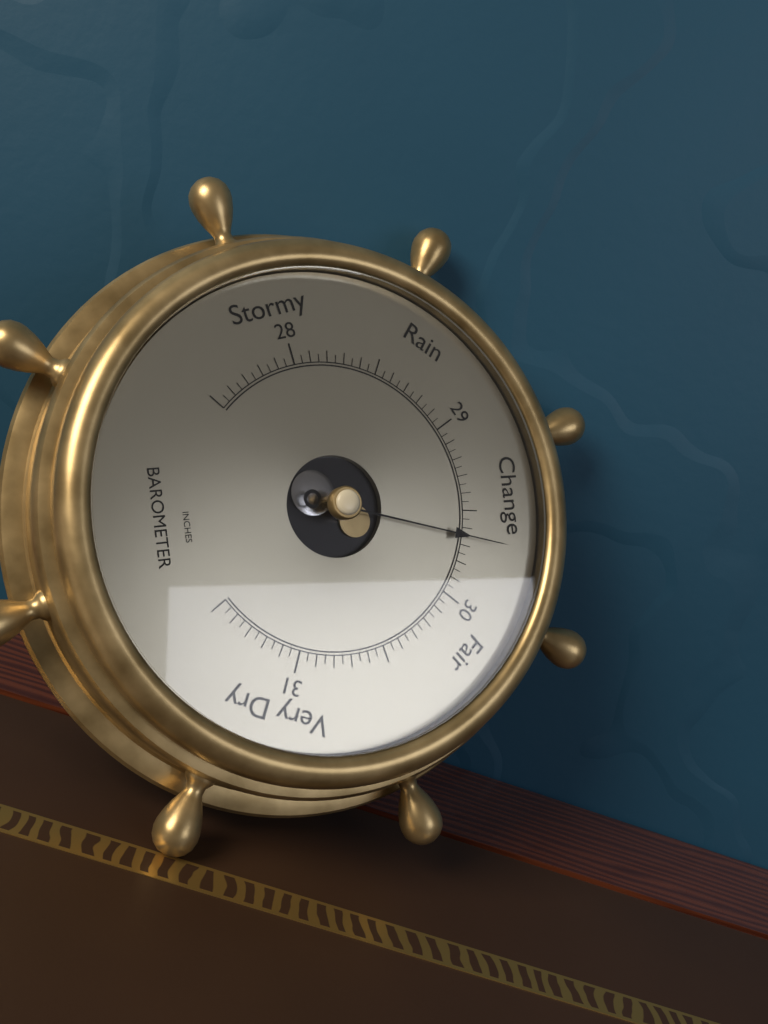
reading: 29.65 inHg
